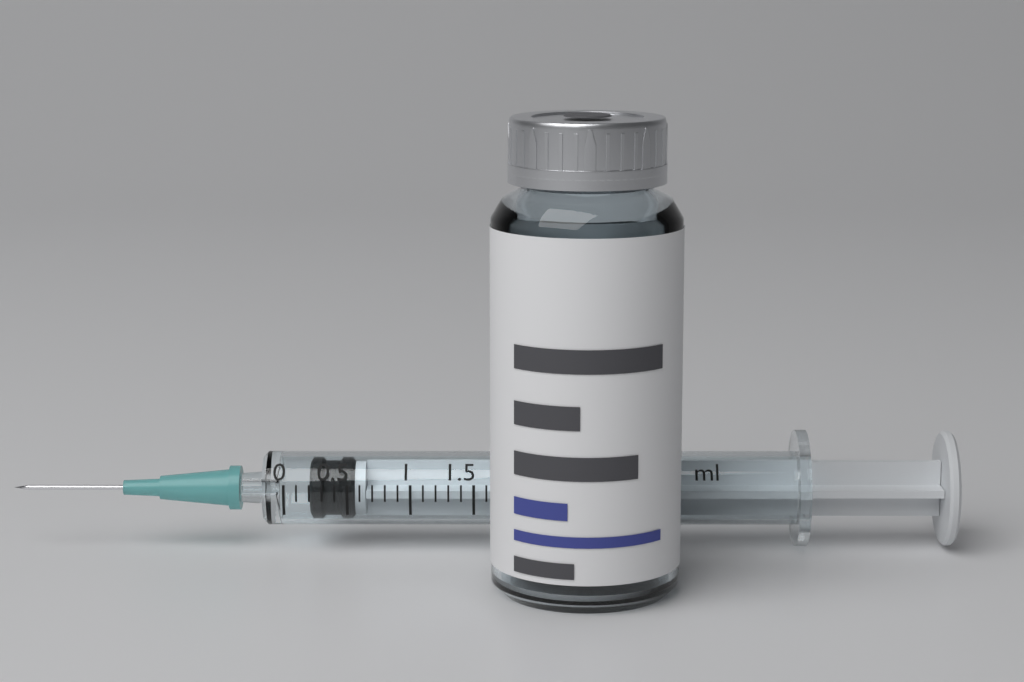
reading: 0.2 ml
